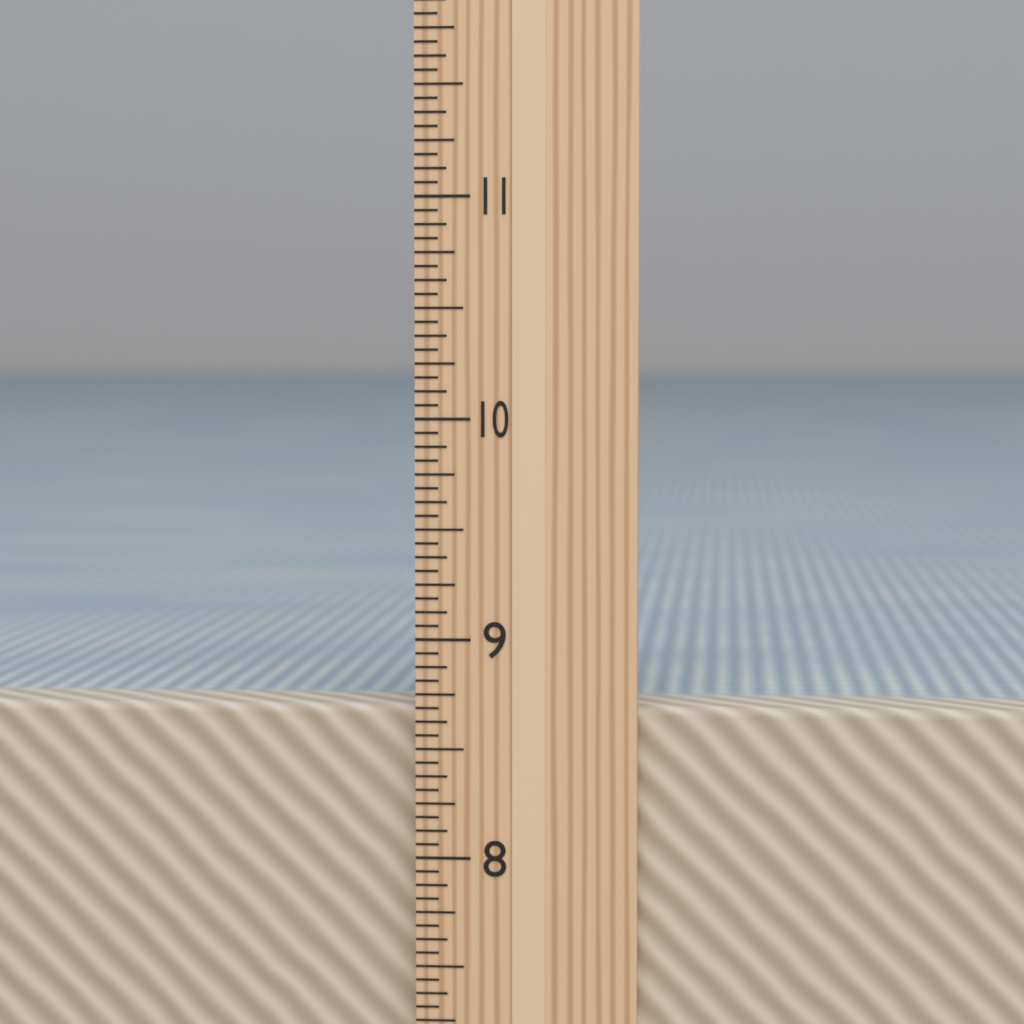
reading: 8.6875 in
